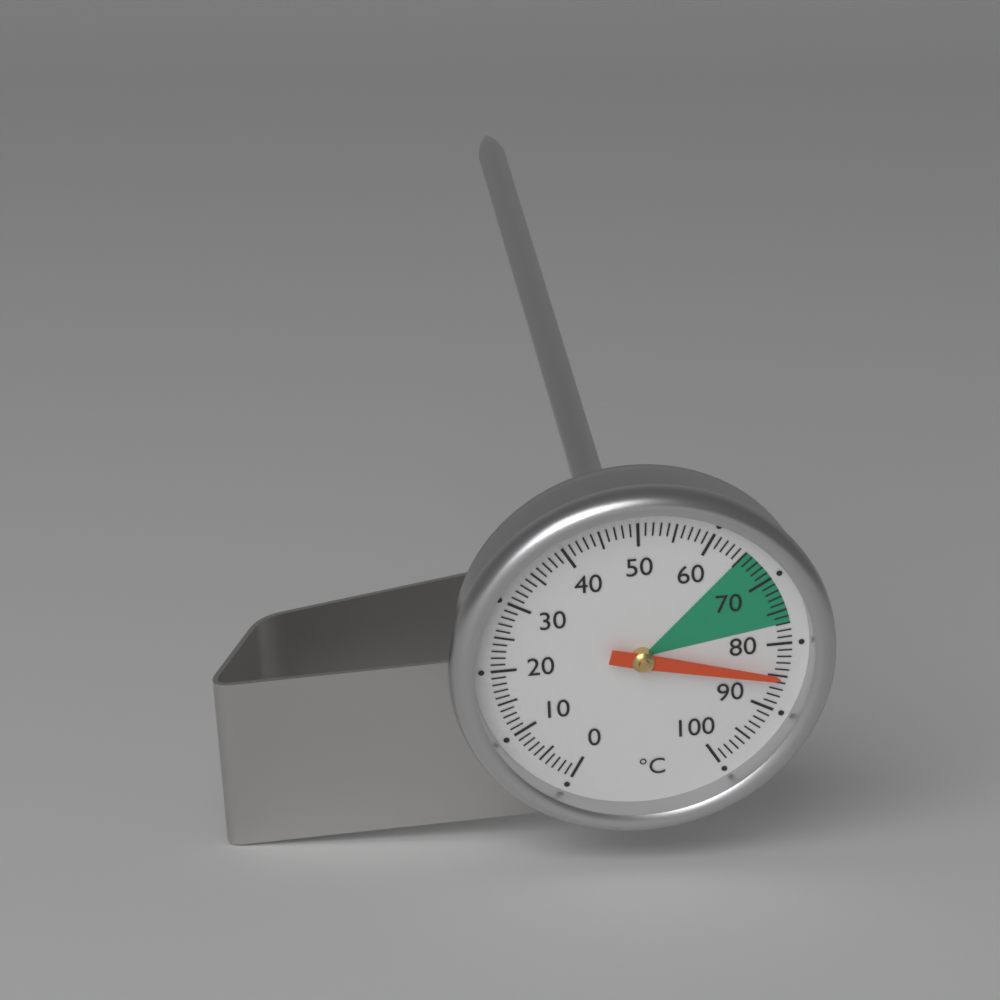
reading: 85 °C
